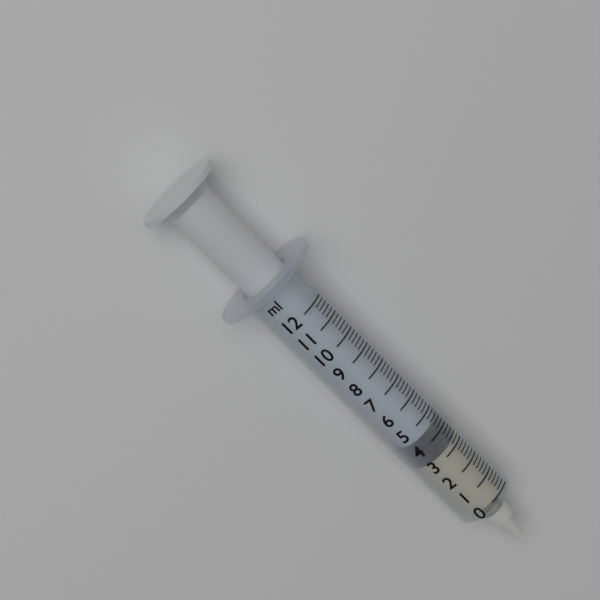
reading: 3.2 ml
